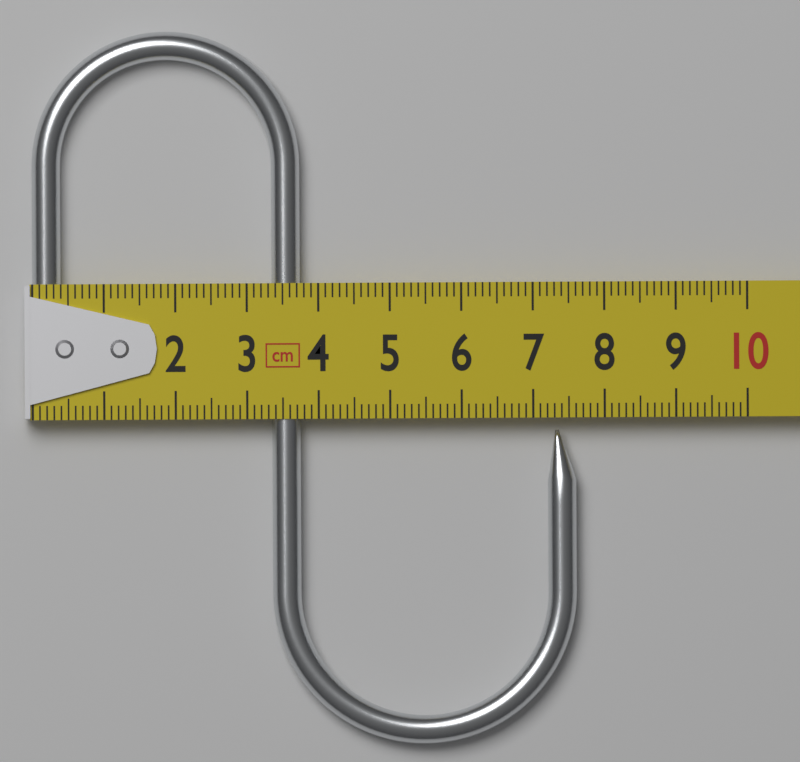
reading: 7.6 cm
